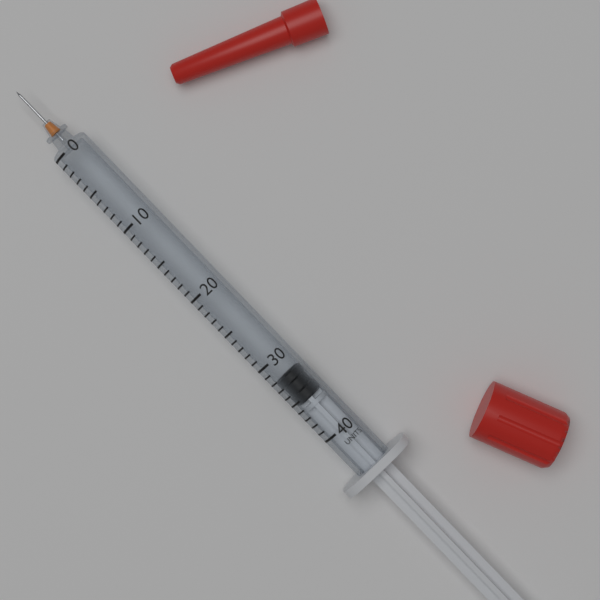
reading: 32 units
